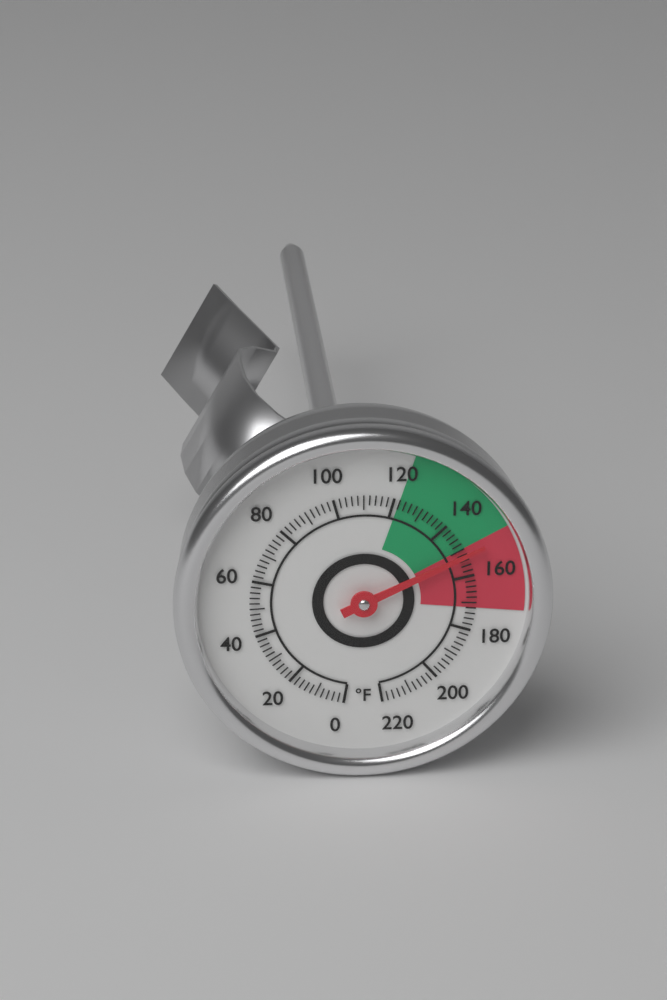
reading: 152 °F
